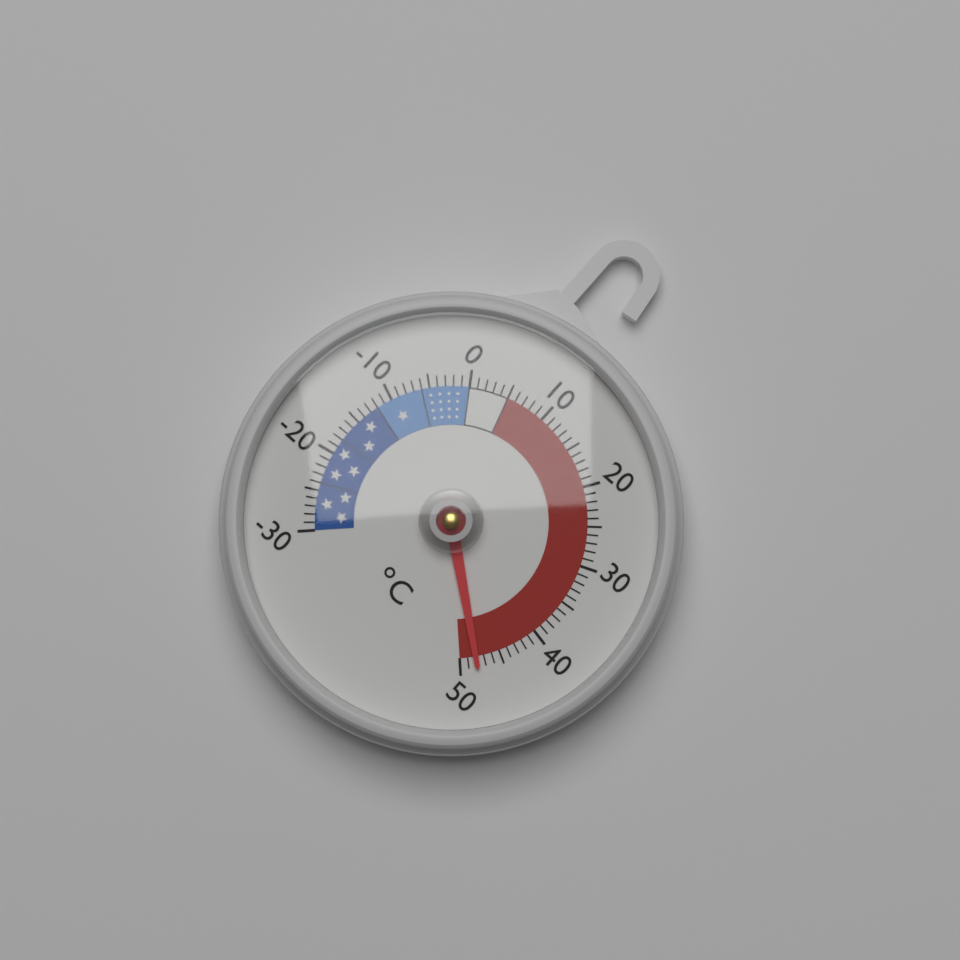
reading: 48 °C
